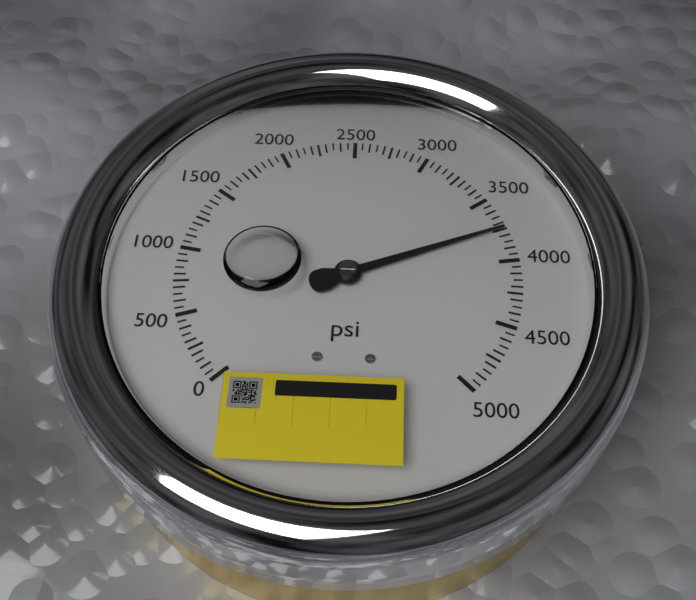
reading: 3750 psi
